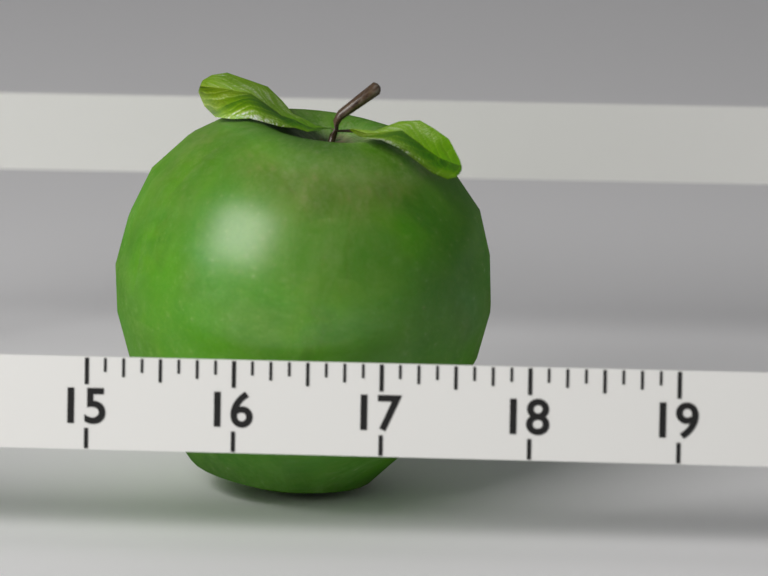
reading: 17.625 (no unit)
